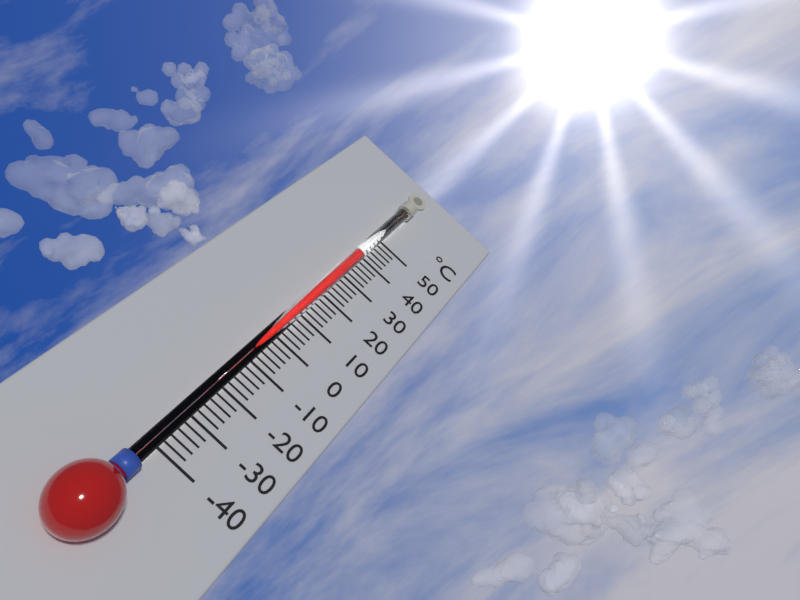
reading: 38 °C
